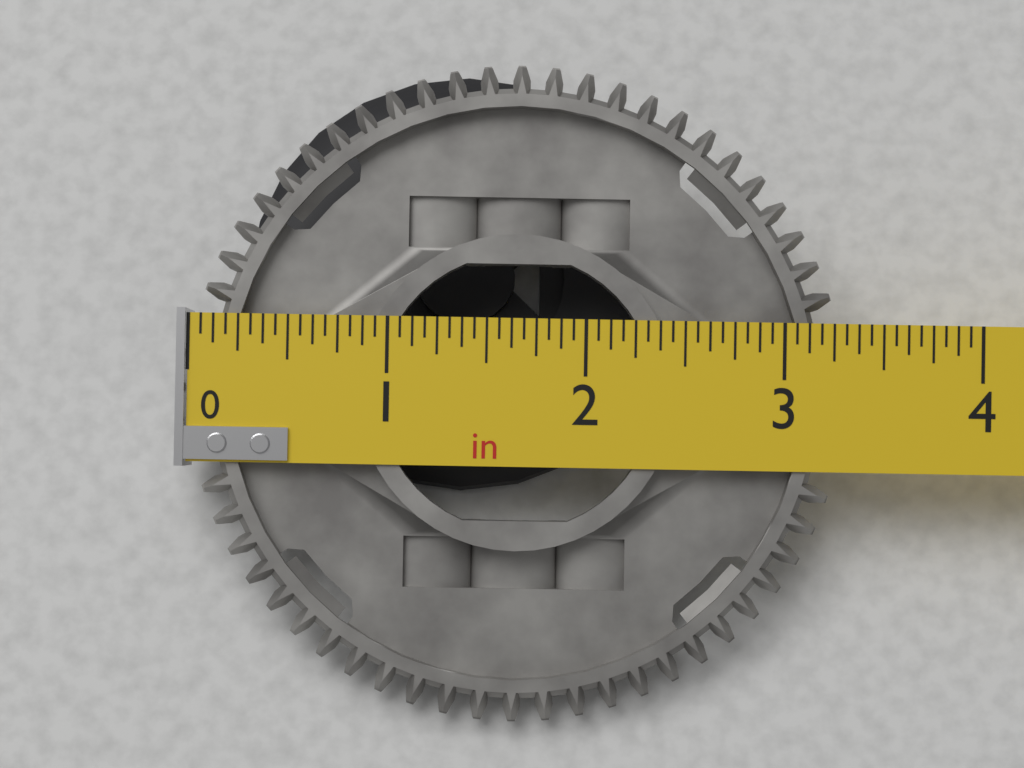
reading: 3.3125 in
